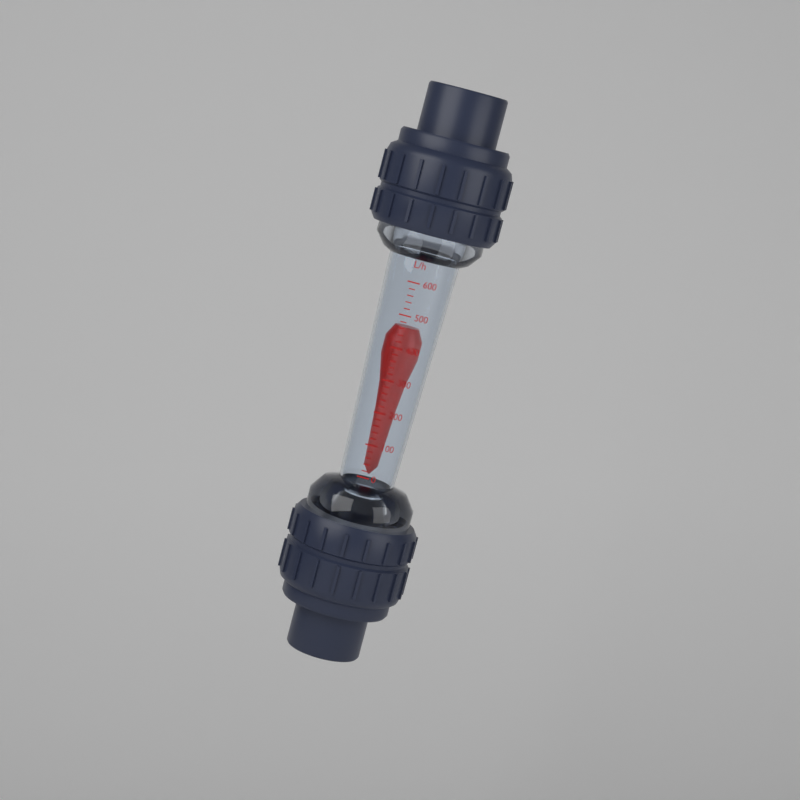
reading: 460 L/h
